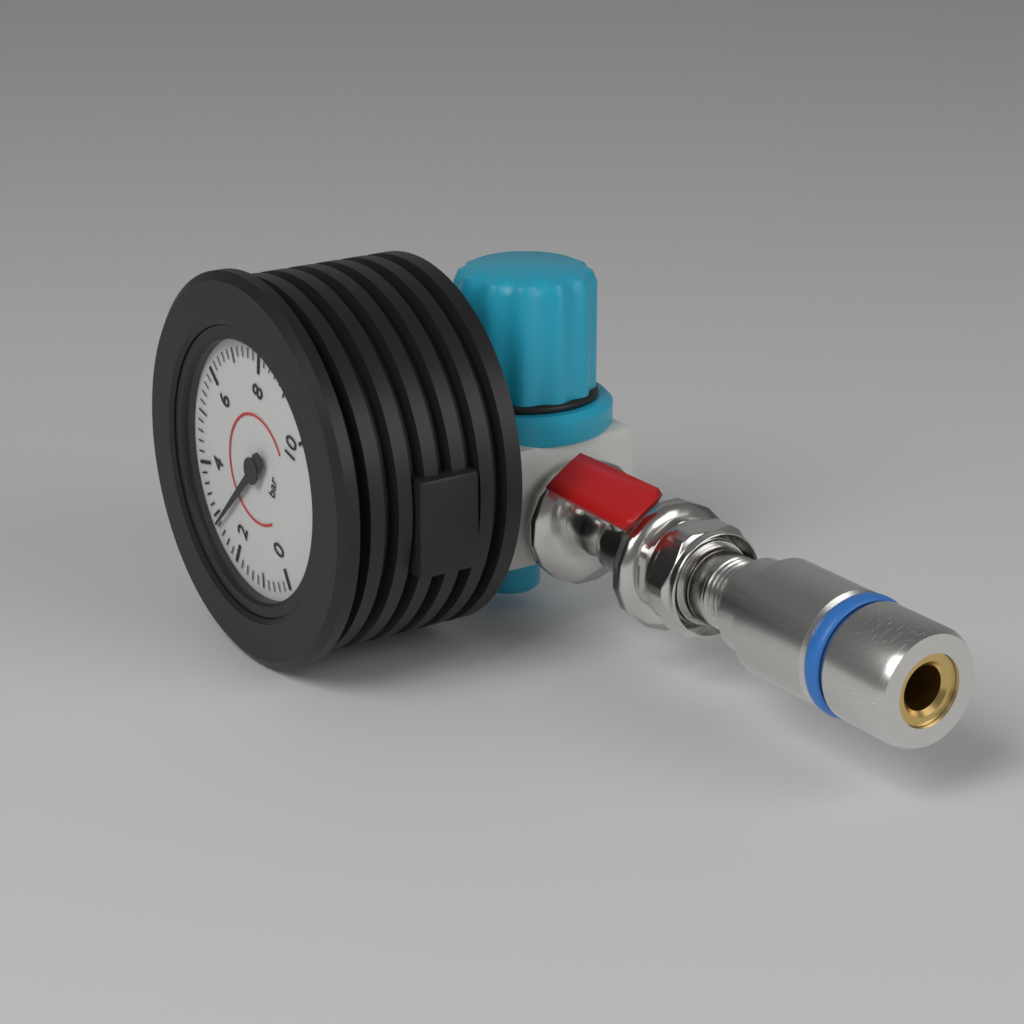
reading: 2.8 bar
